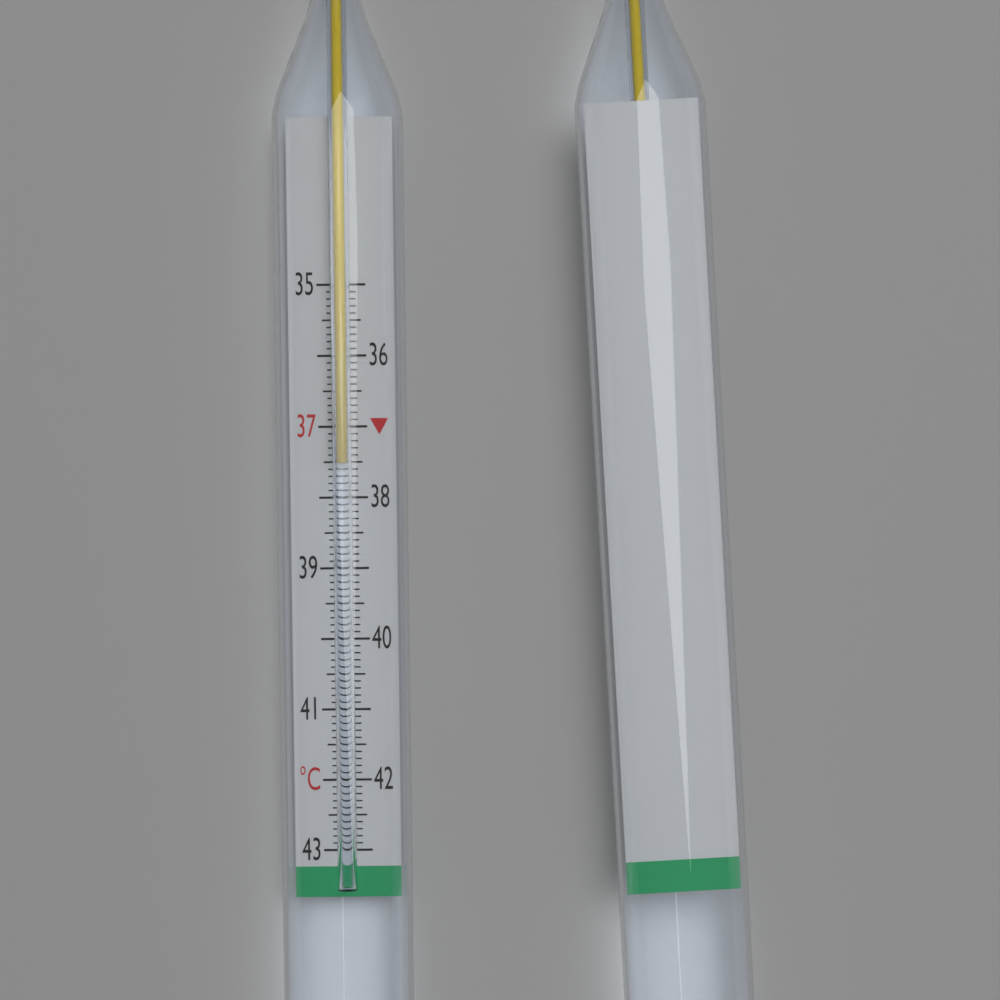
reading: 37.5 °C
